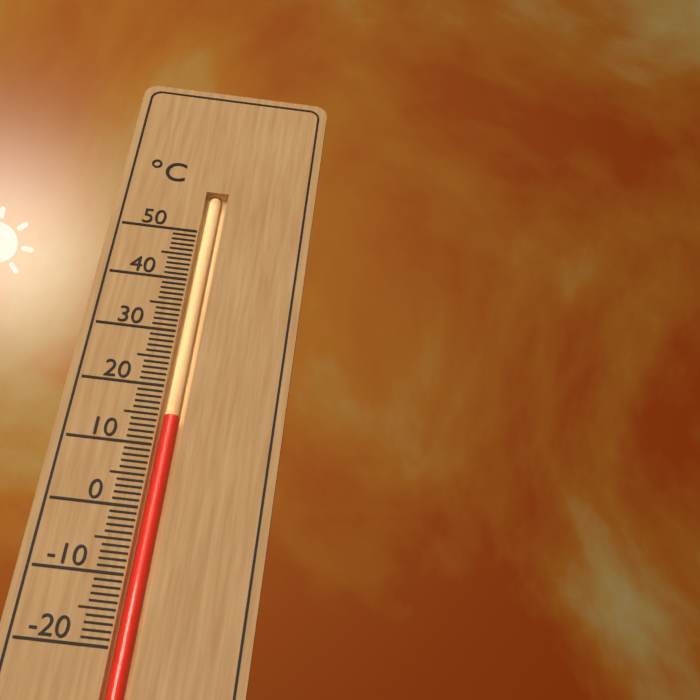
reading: 15 °C
